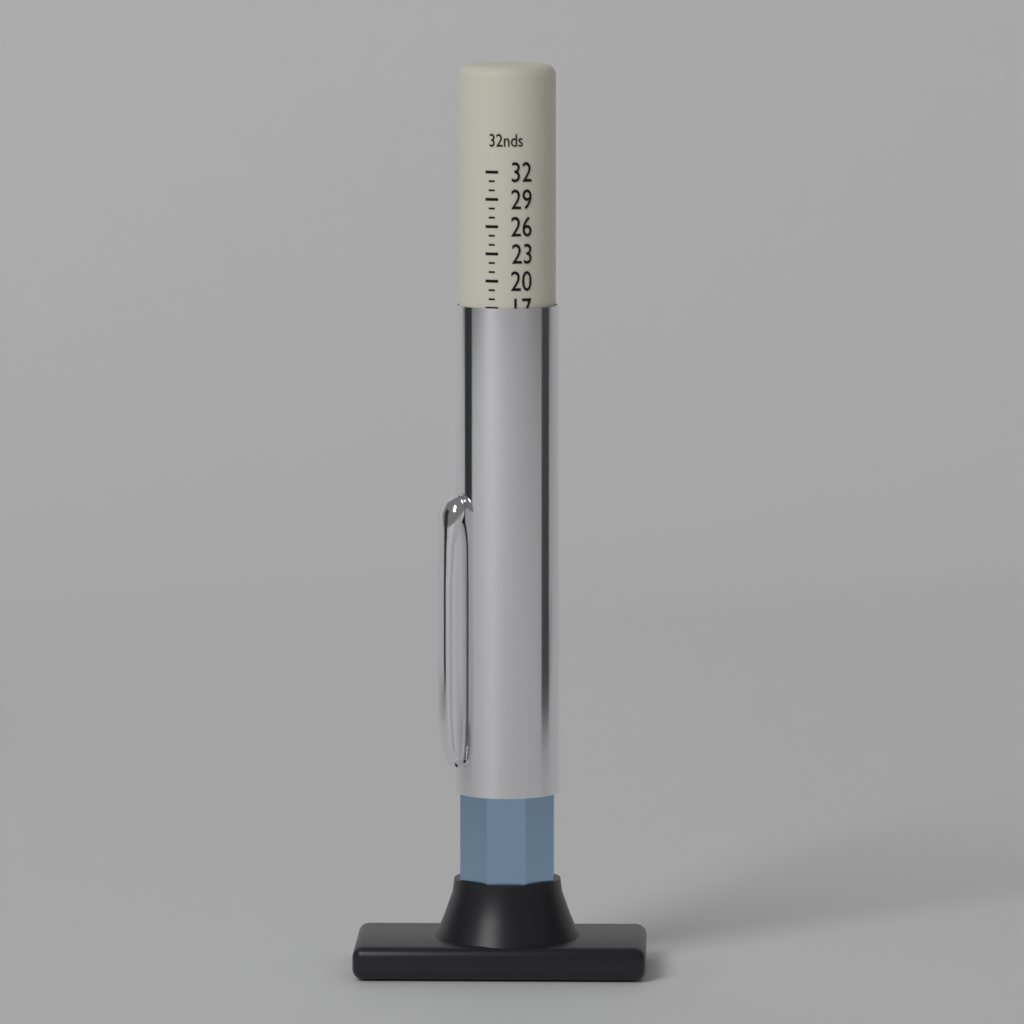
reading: 17 32nds
